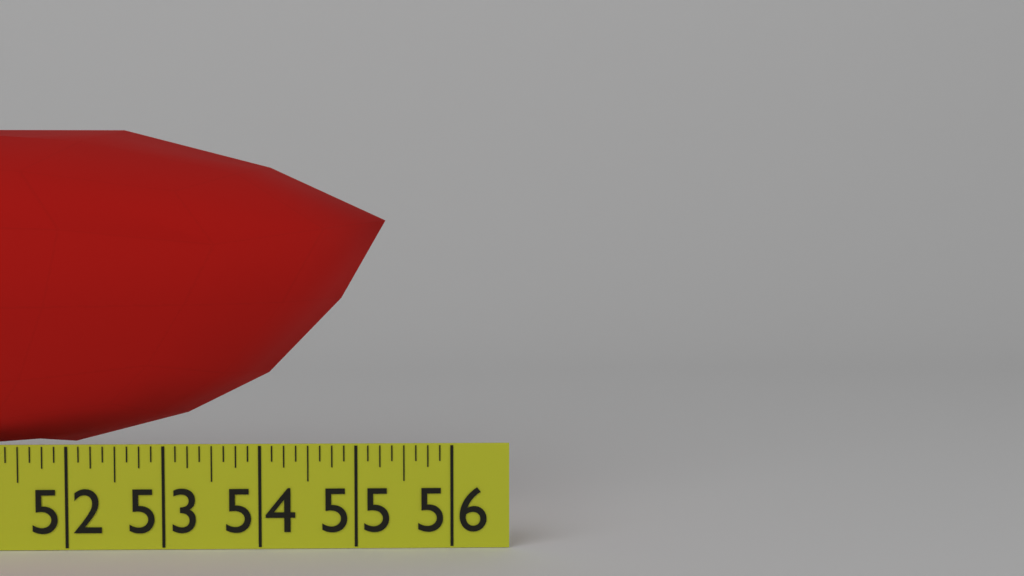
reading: 55.250 in
